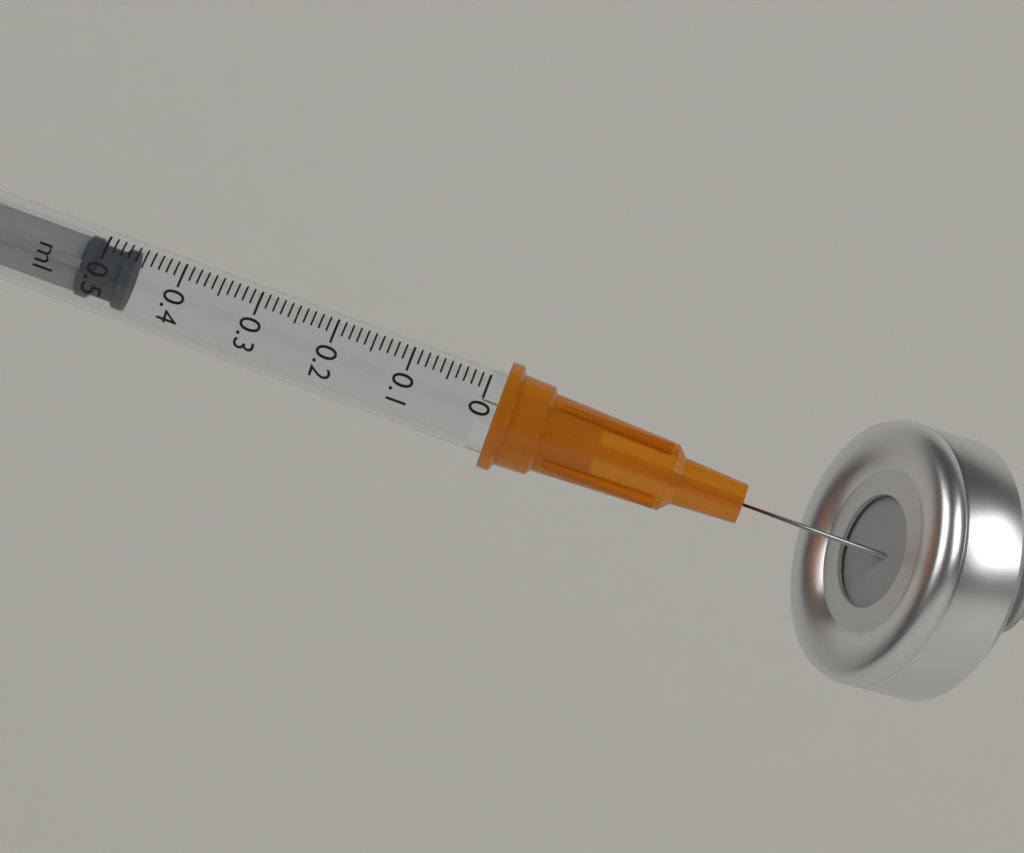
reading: 0.46 ml
